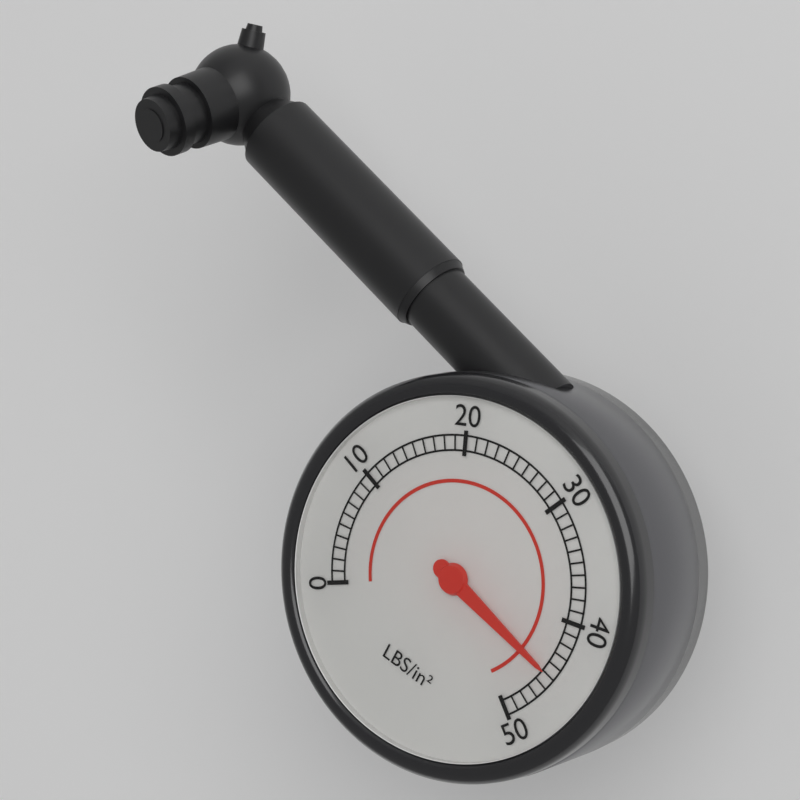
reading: 45 psi
